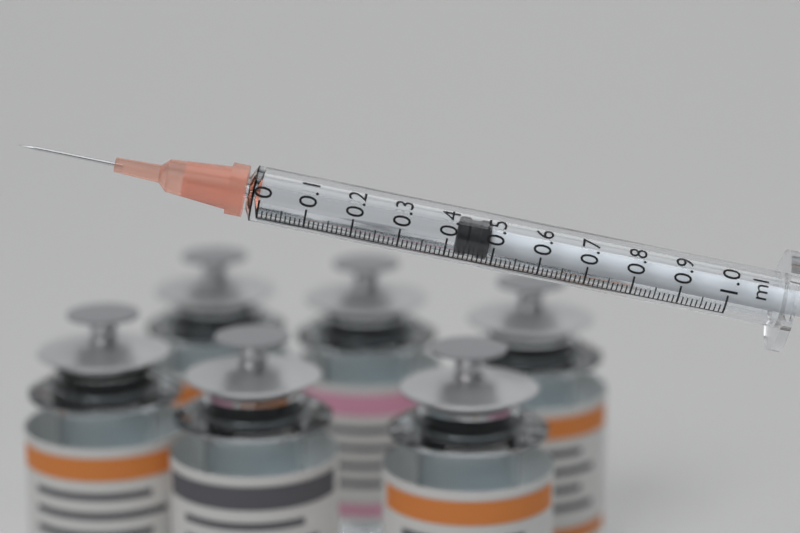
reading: 0.42 ml
